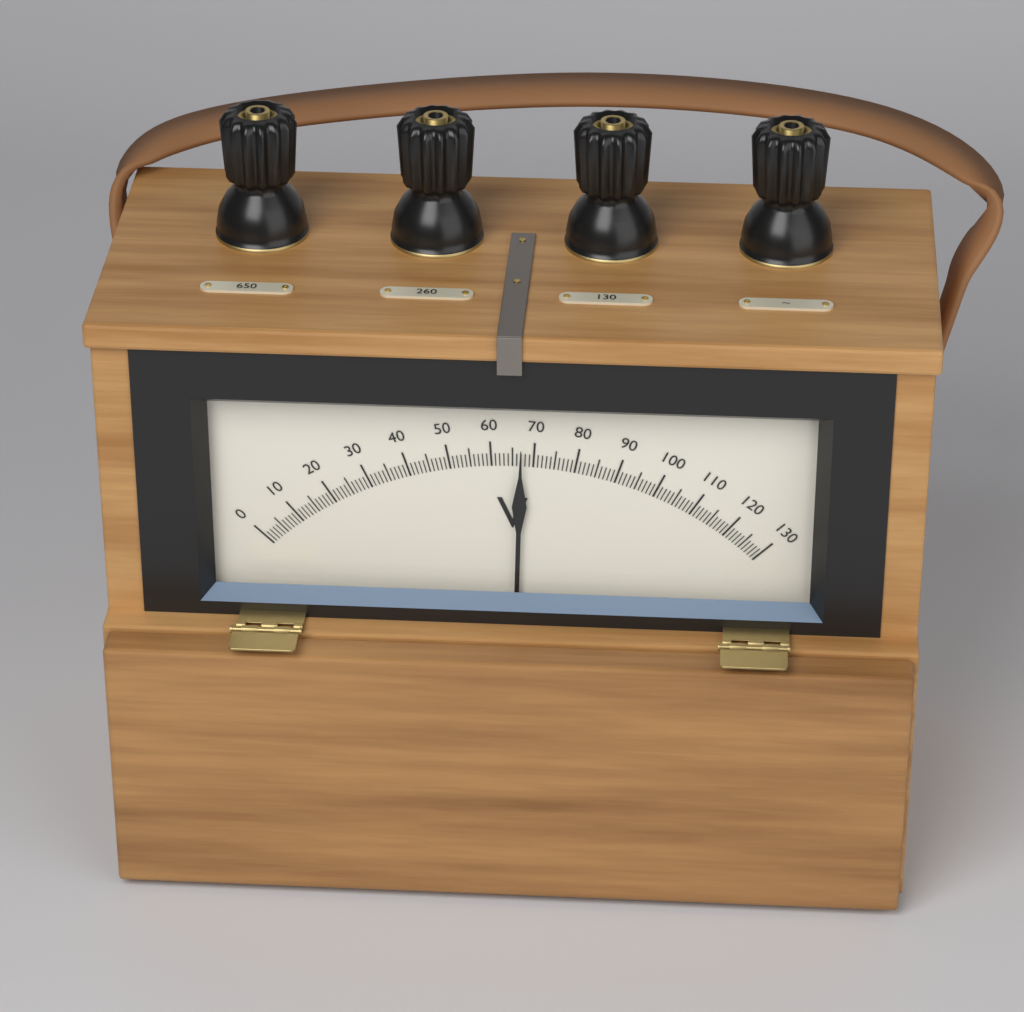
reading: 67 V
